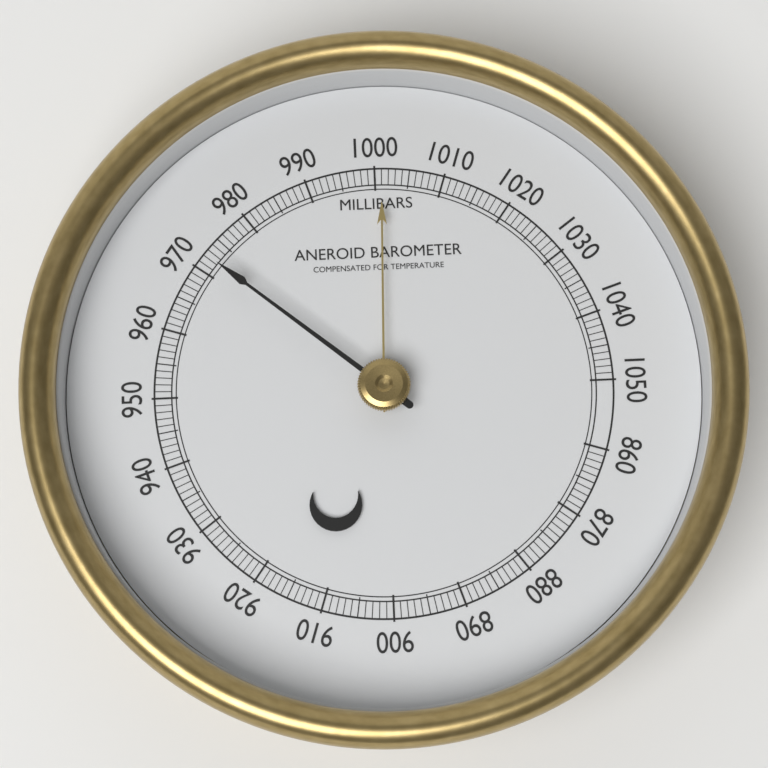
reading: 972 mbar
